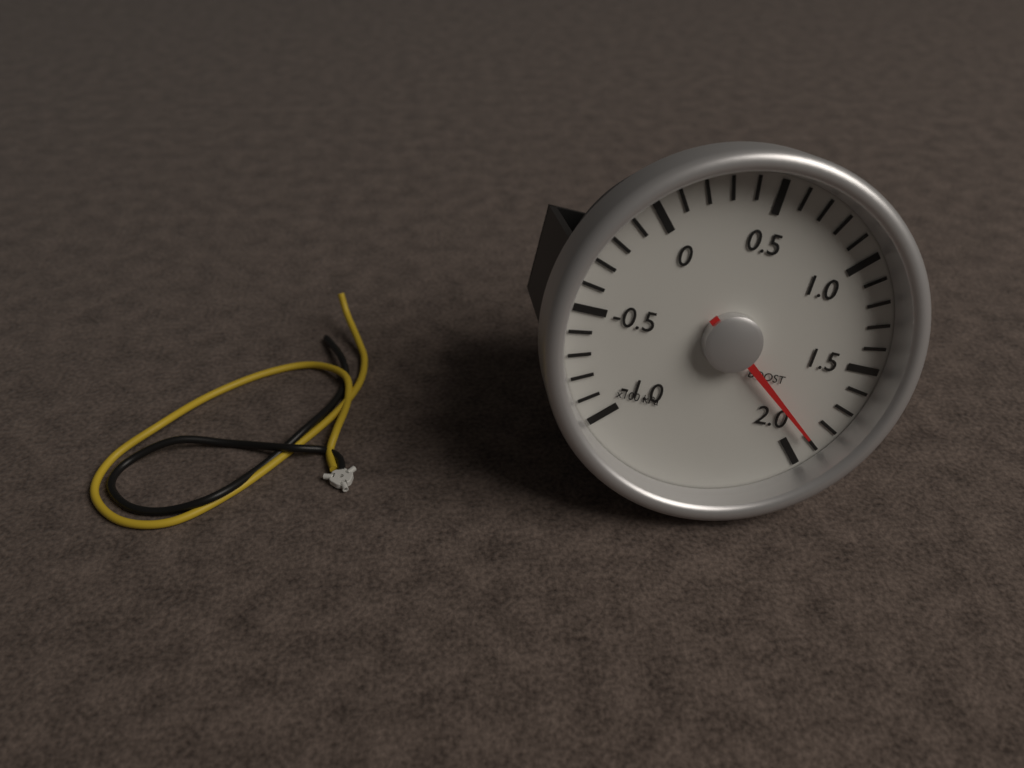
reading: 190 kPa
